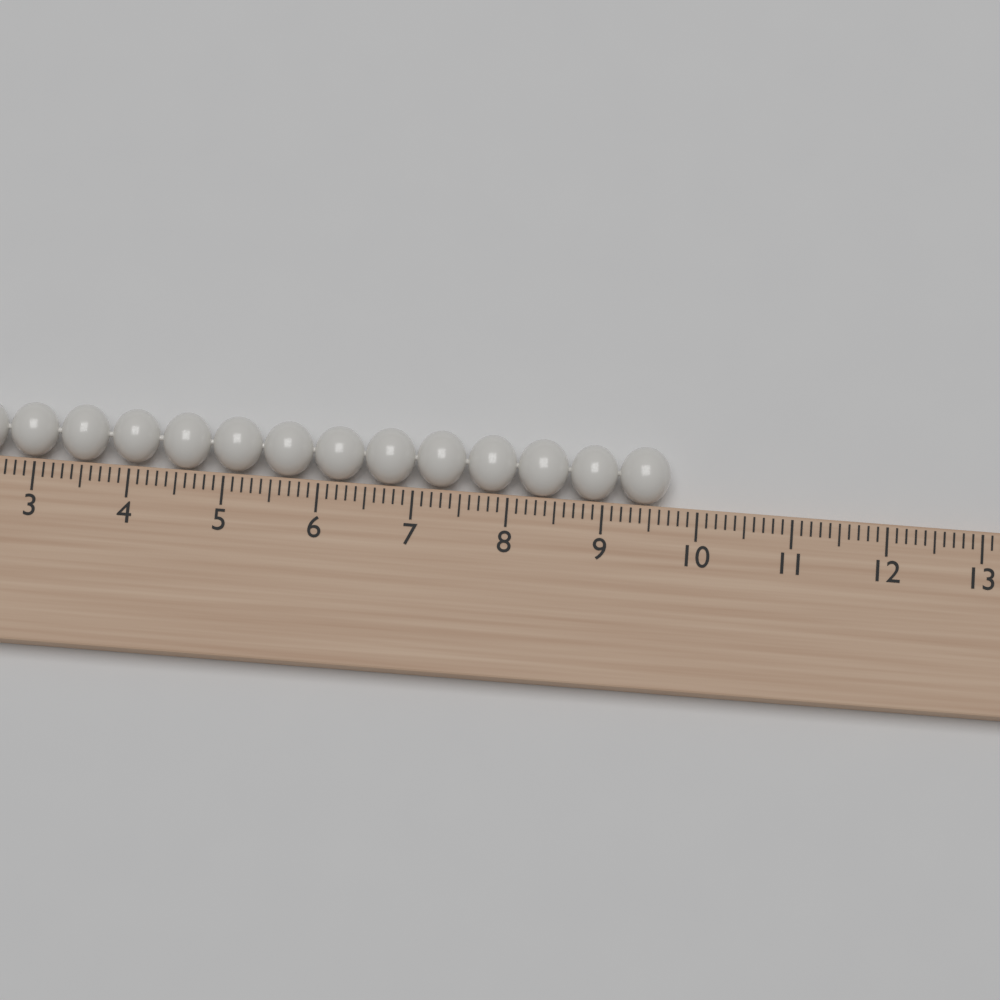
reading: 9.7 cm
